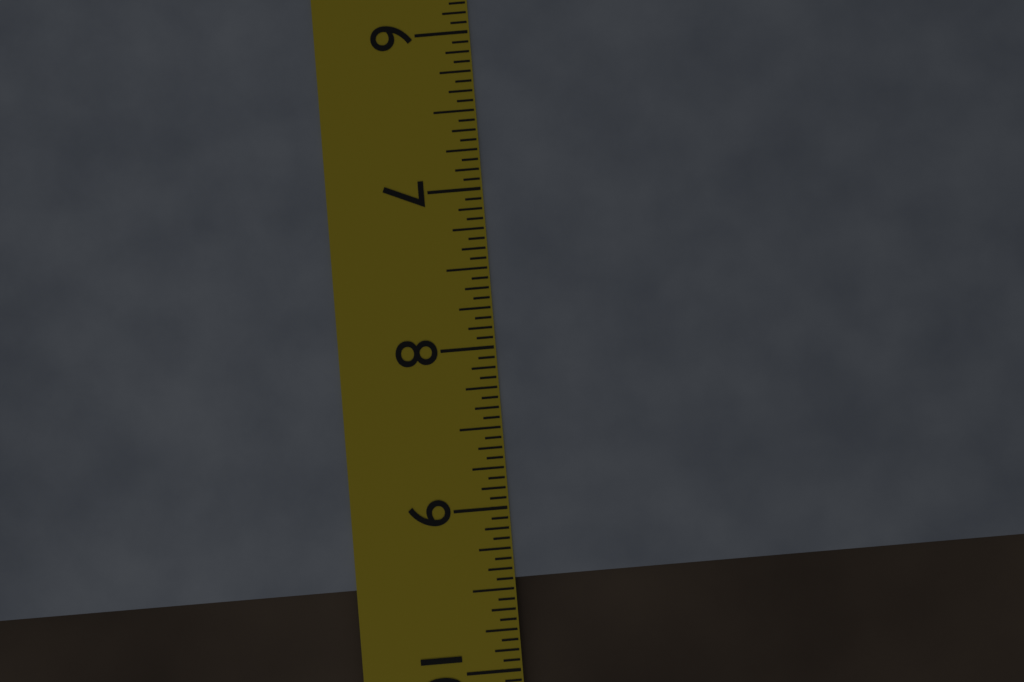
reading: 9.4375 in
